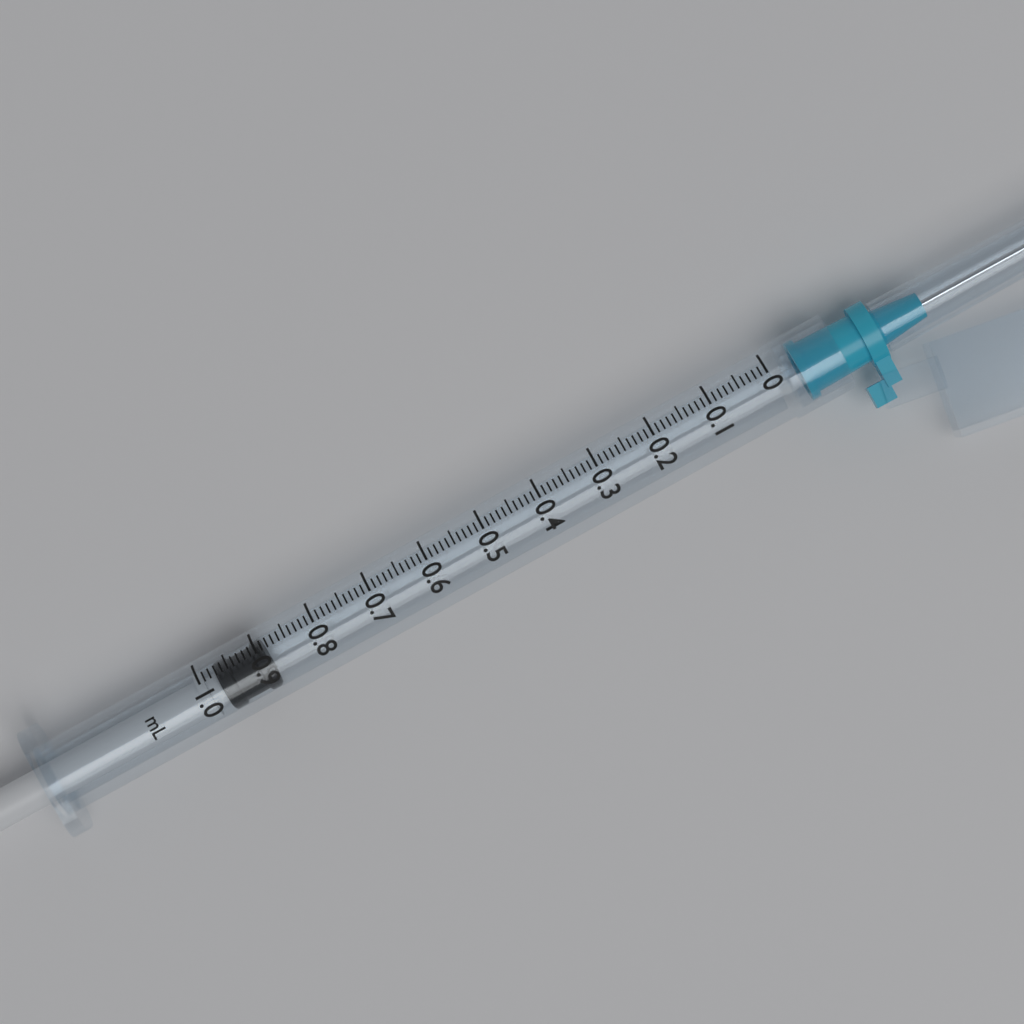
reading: 0.89 ml
